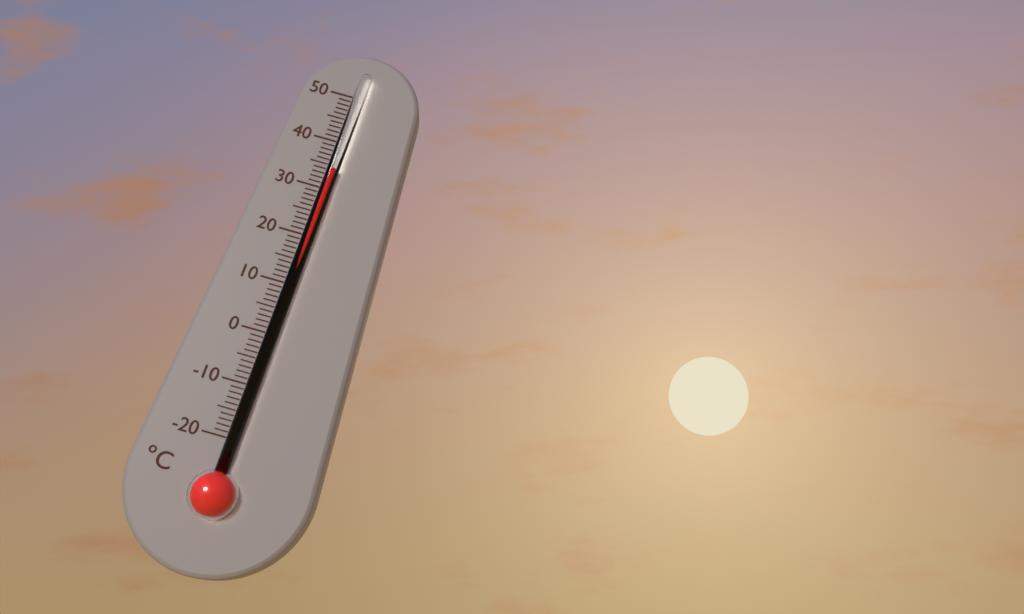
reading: 34 °C
